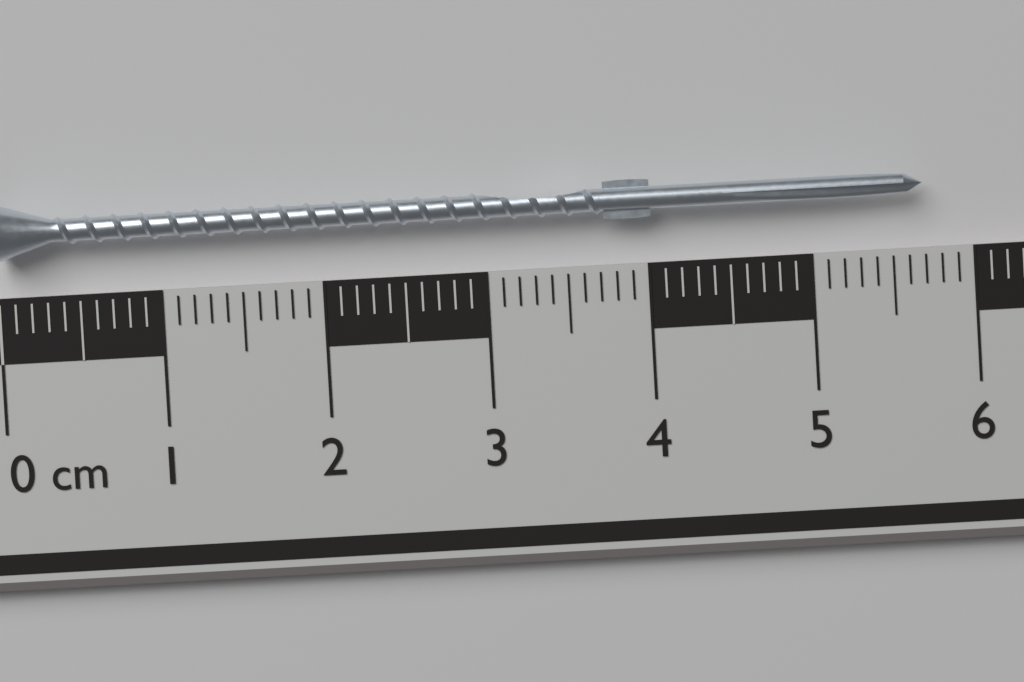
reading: 5.7 cm
